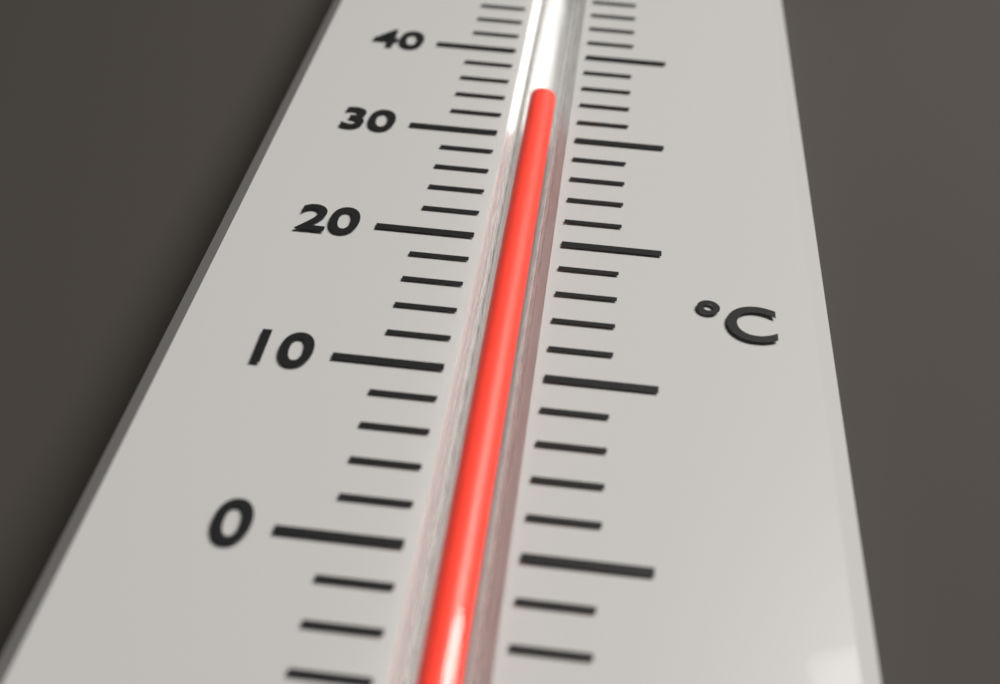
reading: 34 °C
